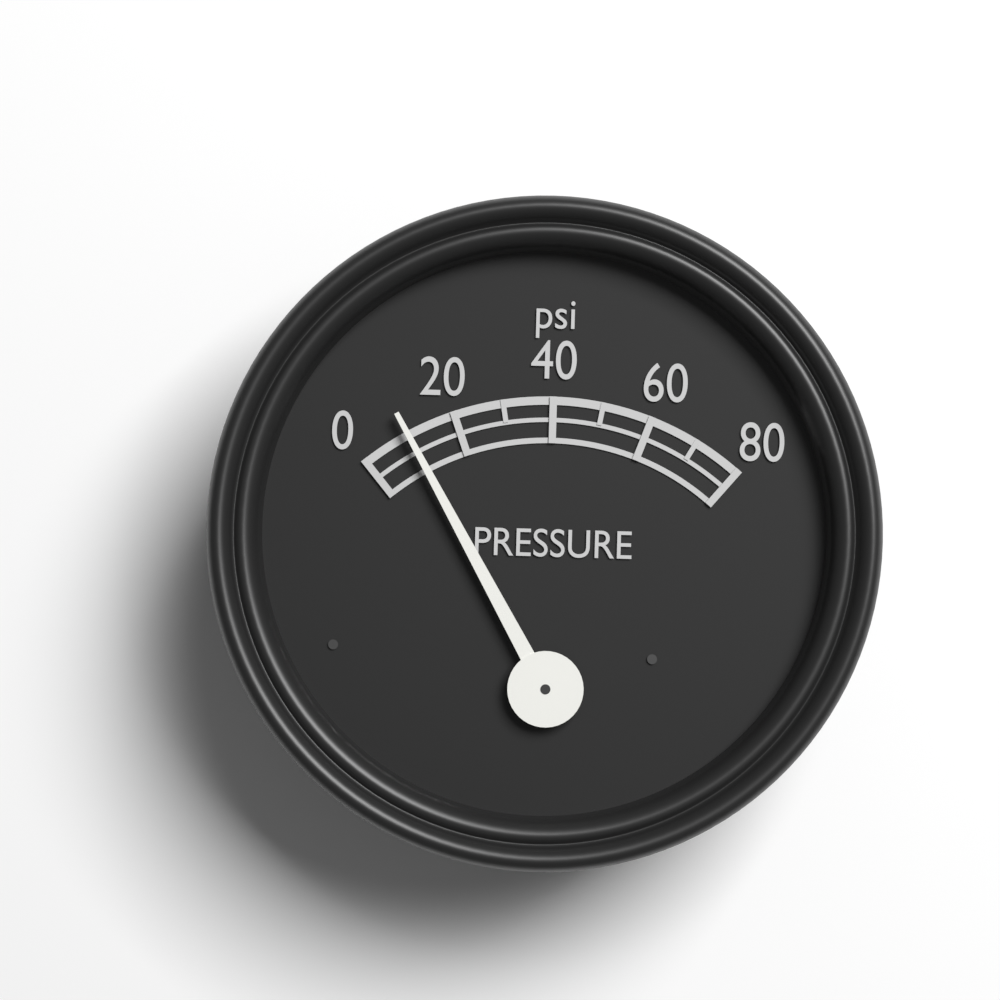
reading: 10 psi
